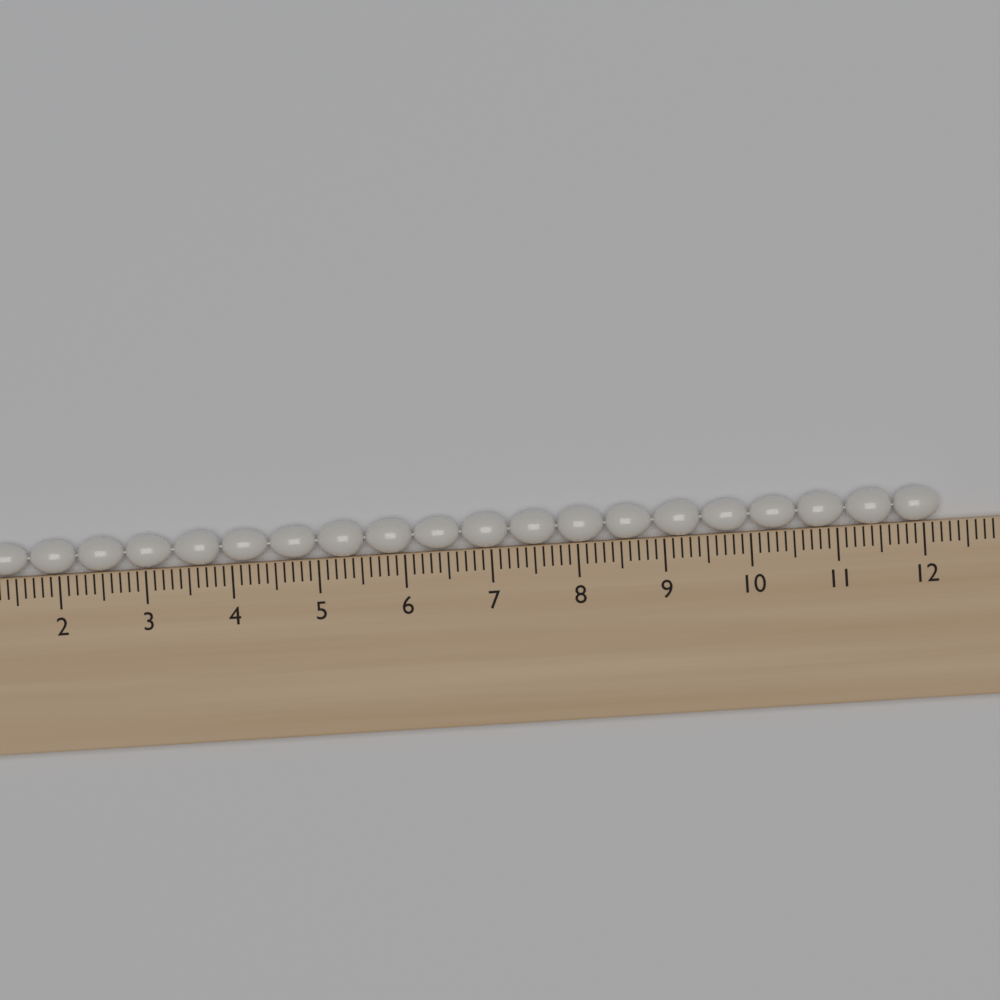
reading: 12.2 cm
